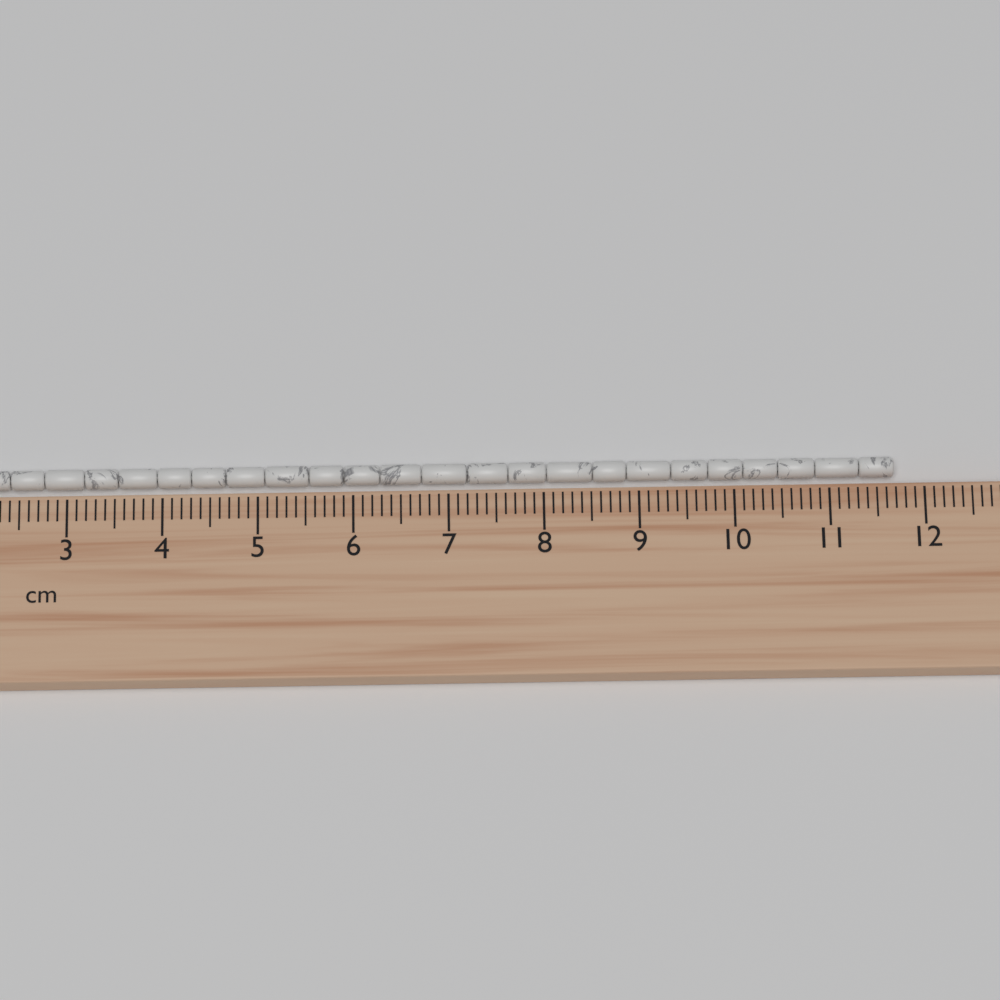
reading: 11.7 cm
